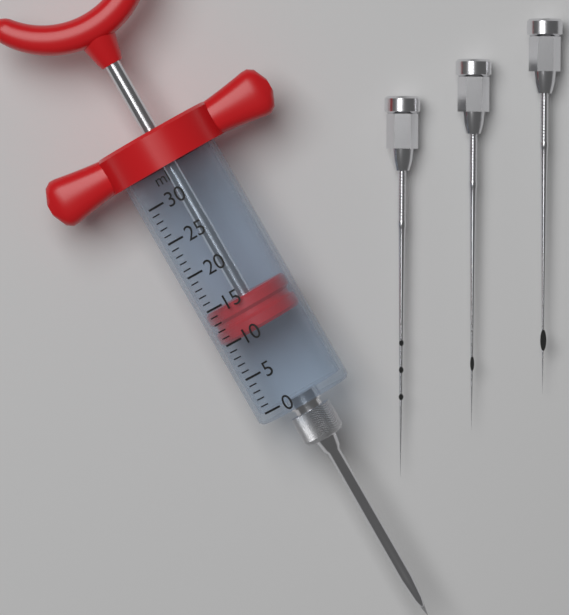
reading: 10 ml
